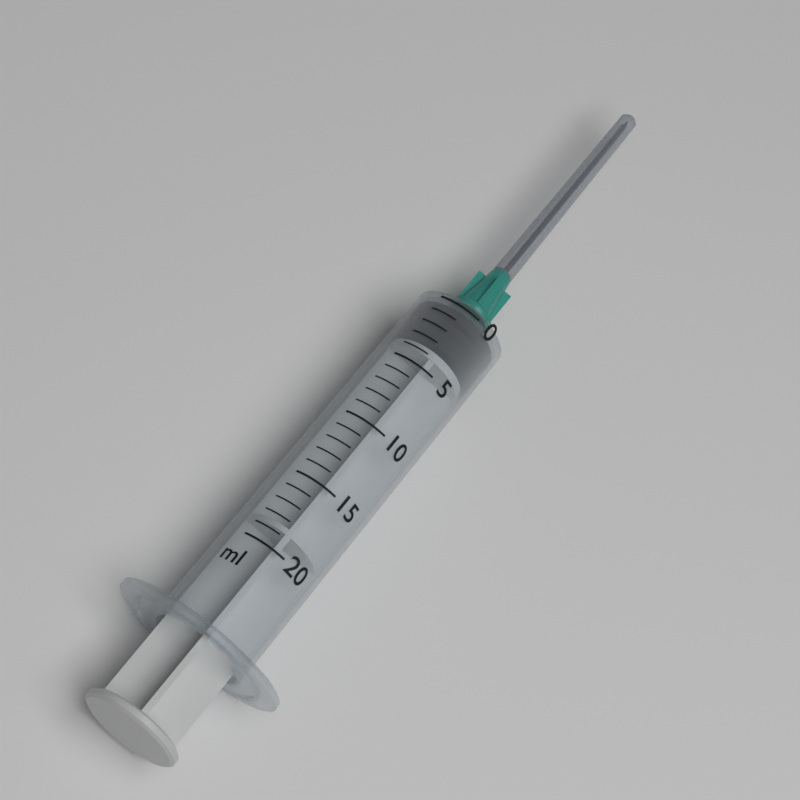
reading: 0 ml
